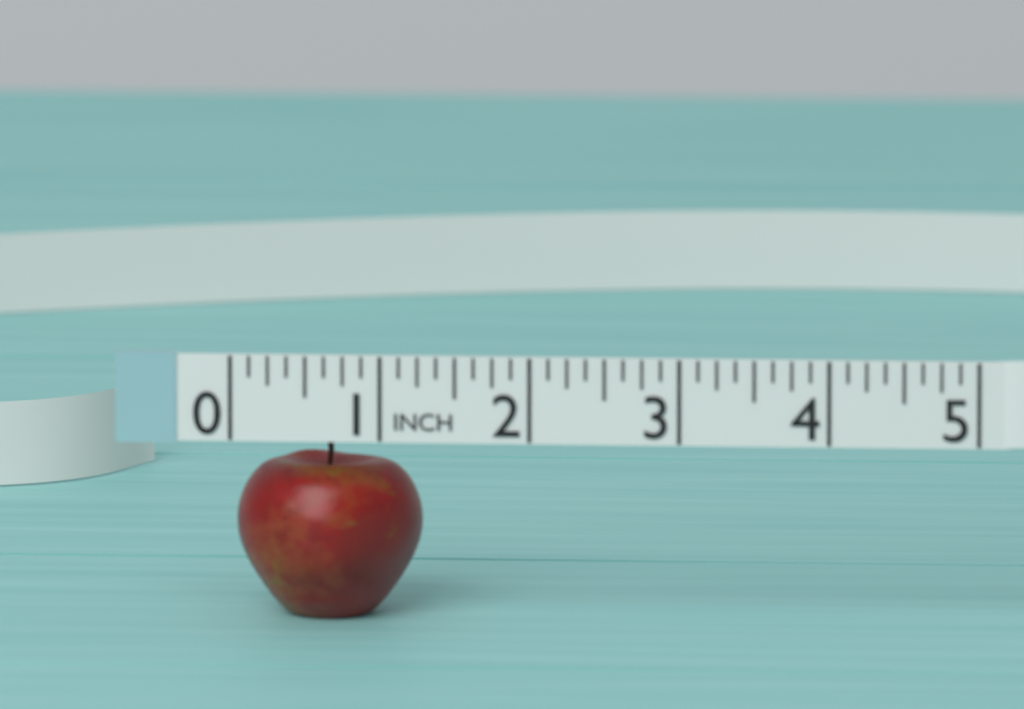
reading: 1.250 in
